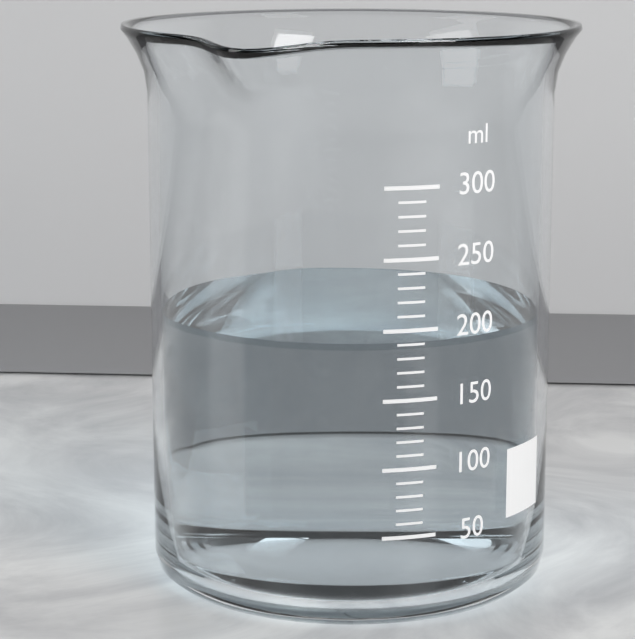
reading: 190 ml
